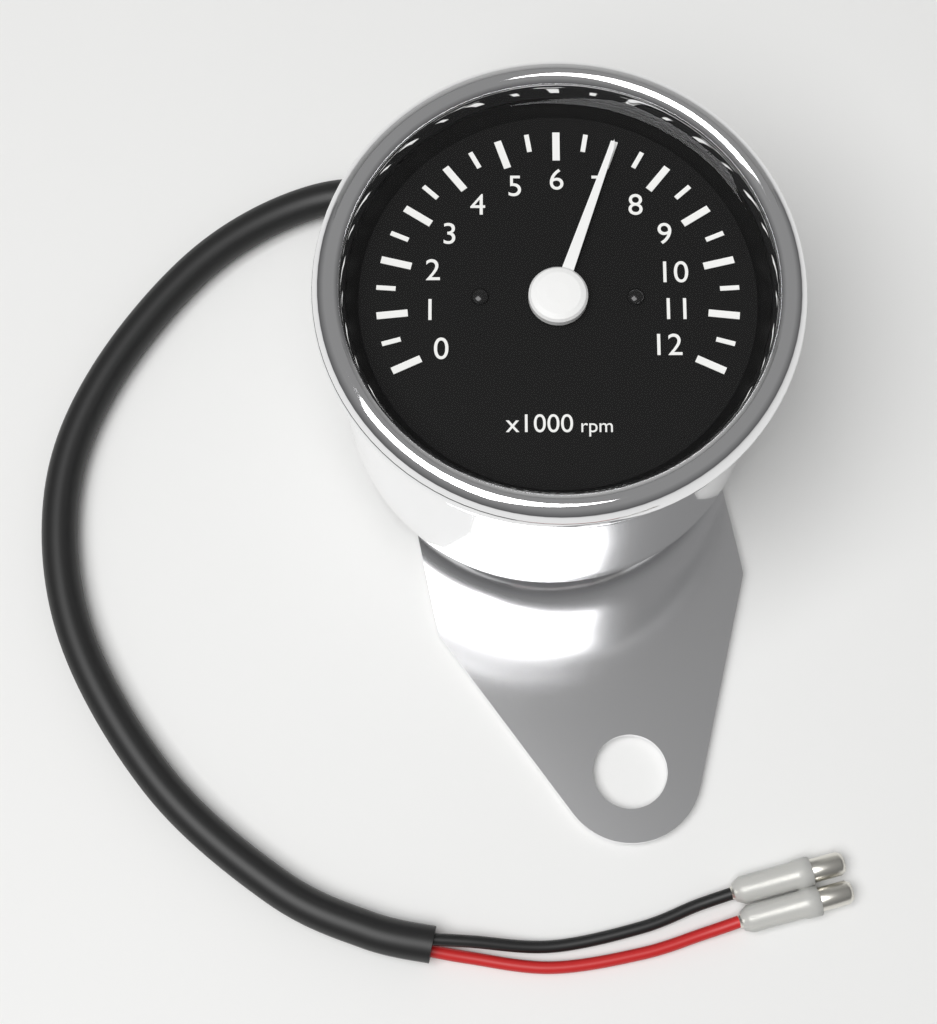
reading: 7000 rpm
